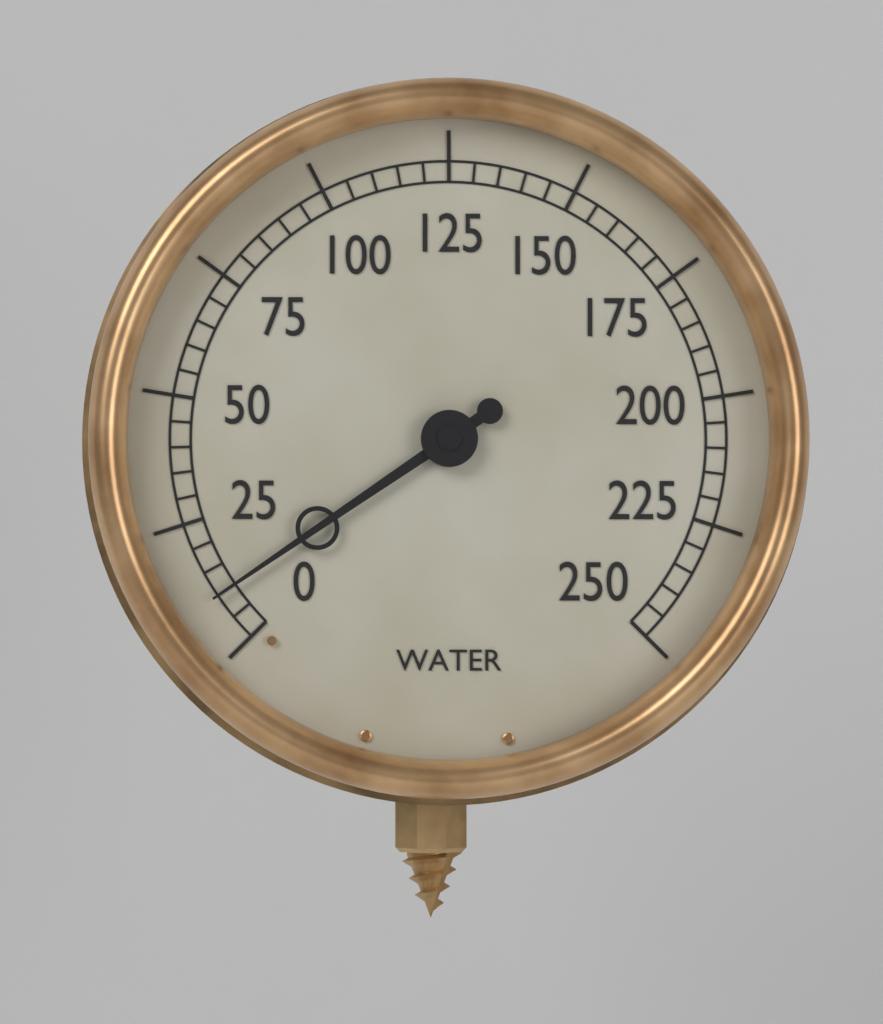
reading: 10 (no unit)
